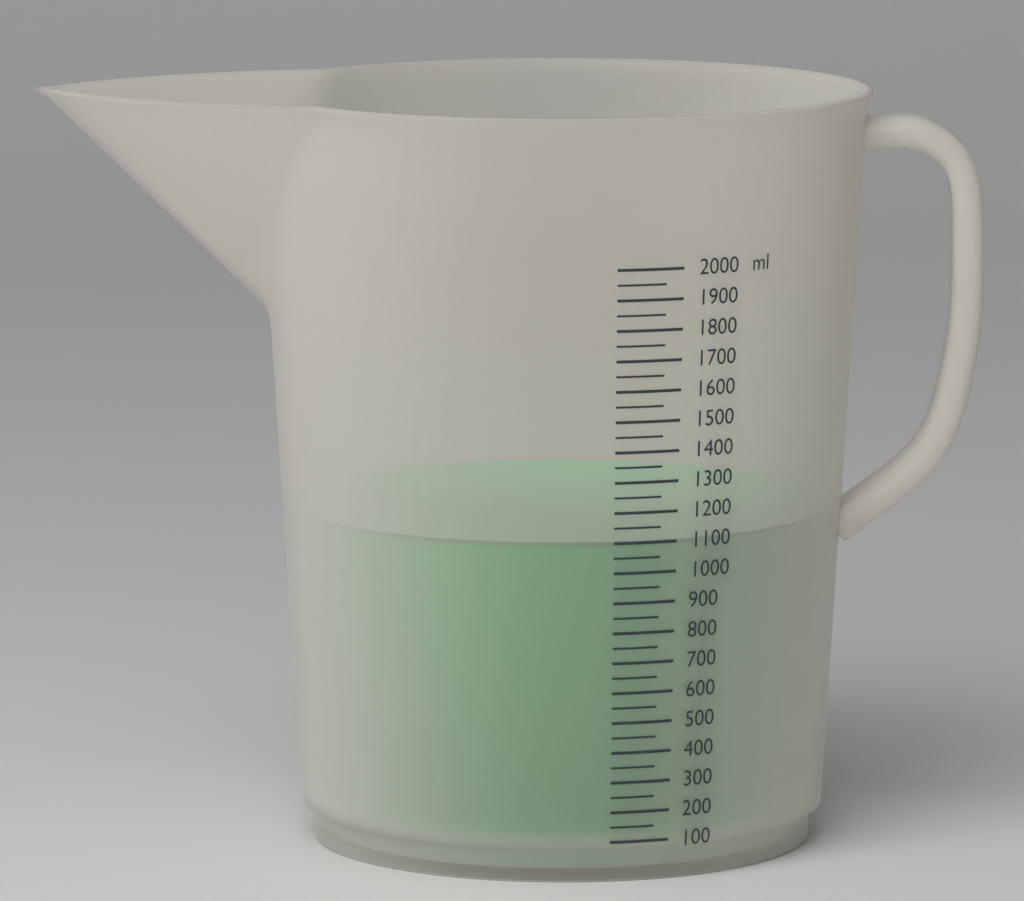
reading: 1100 ml
